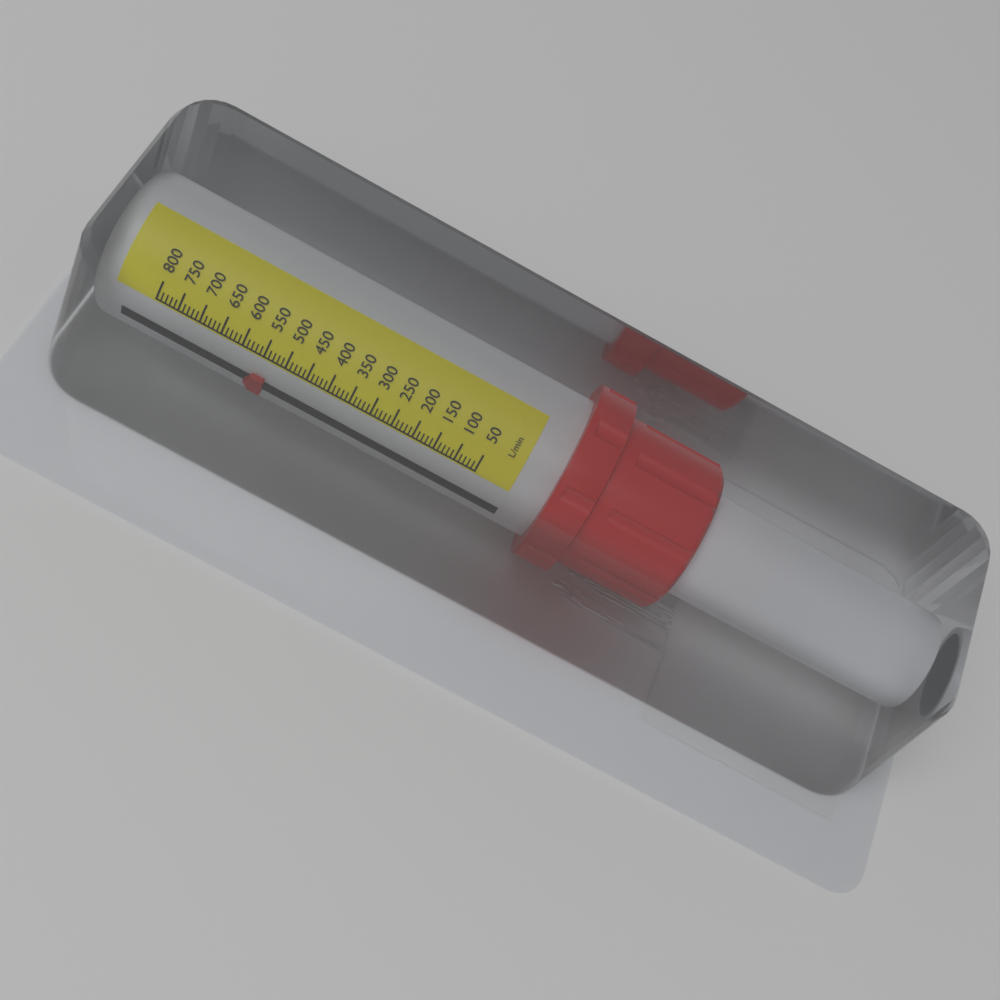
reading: 530 L/min
